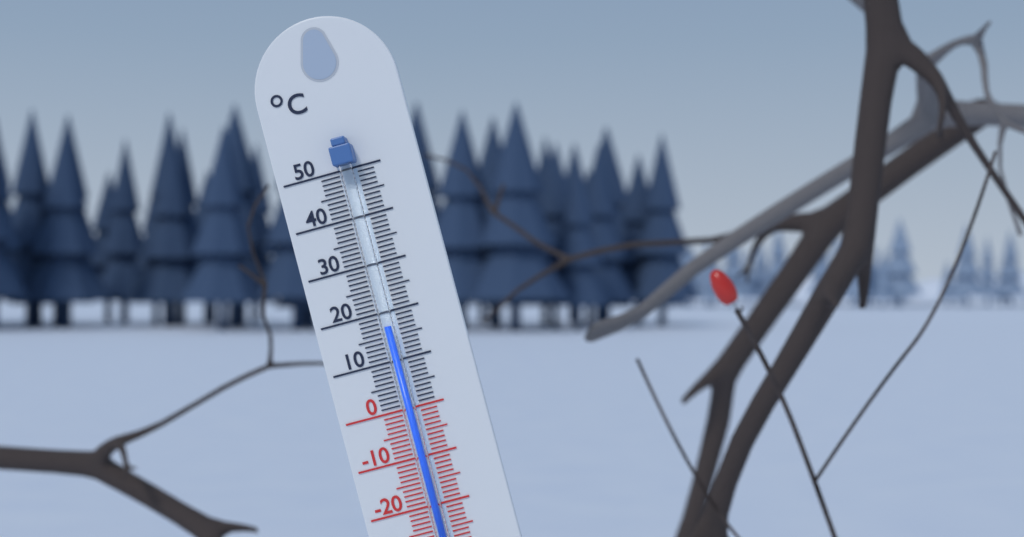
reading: 17 °C
